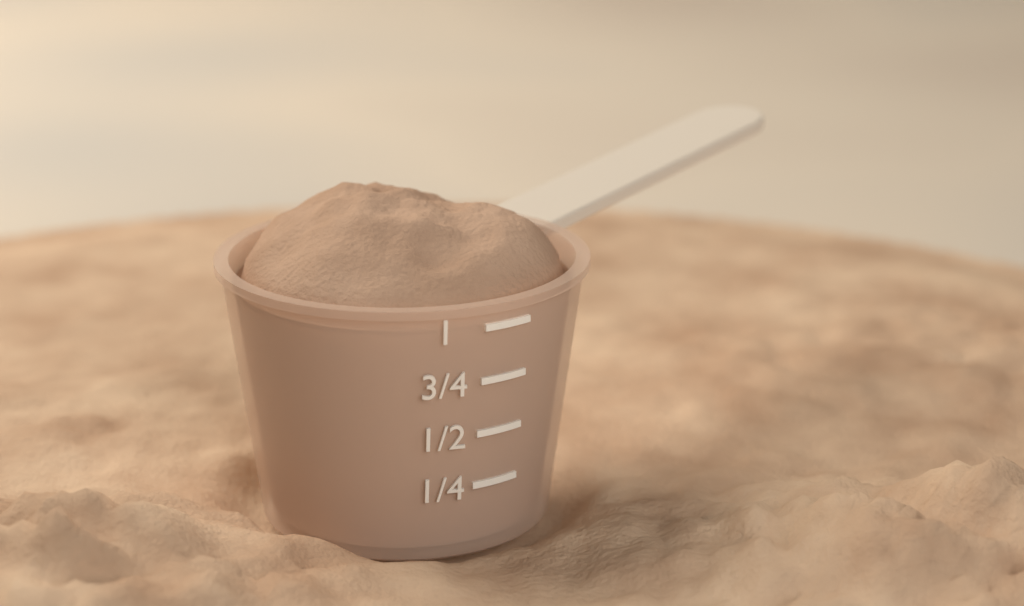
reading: 1.00 (no unit)
